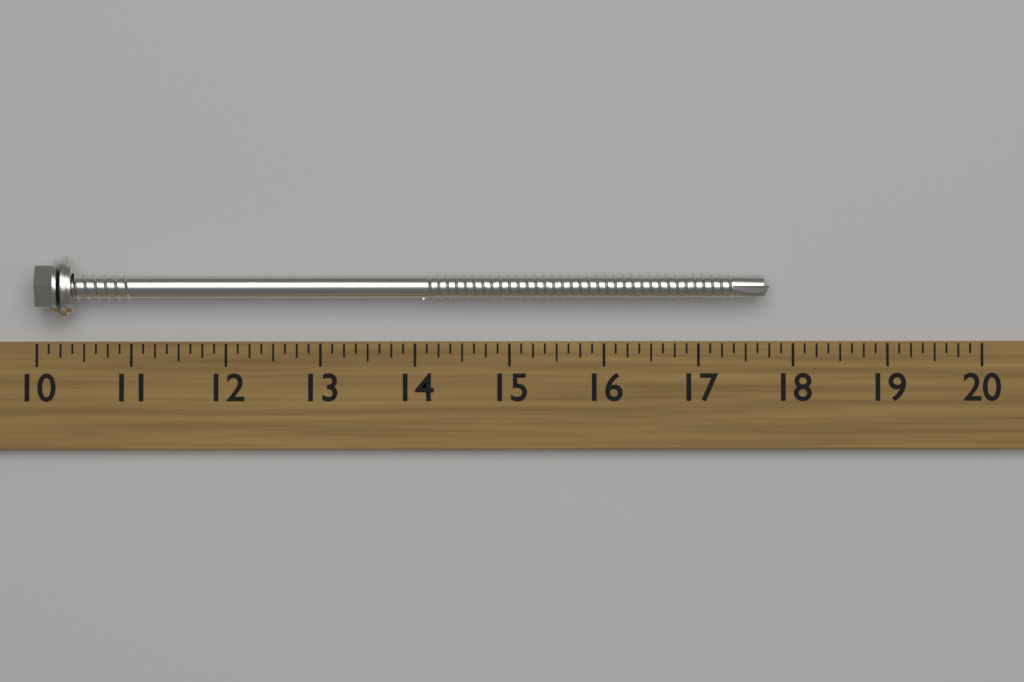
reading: 17.750 (no unit)
